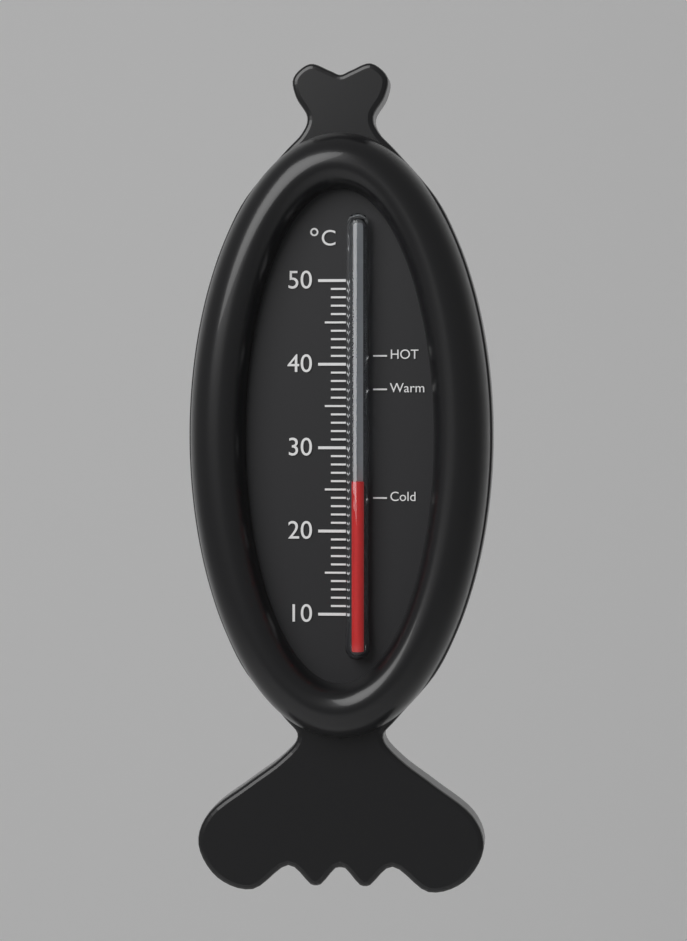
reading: 26 °C
